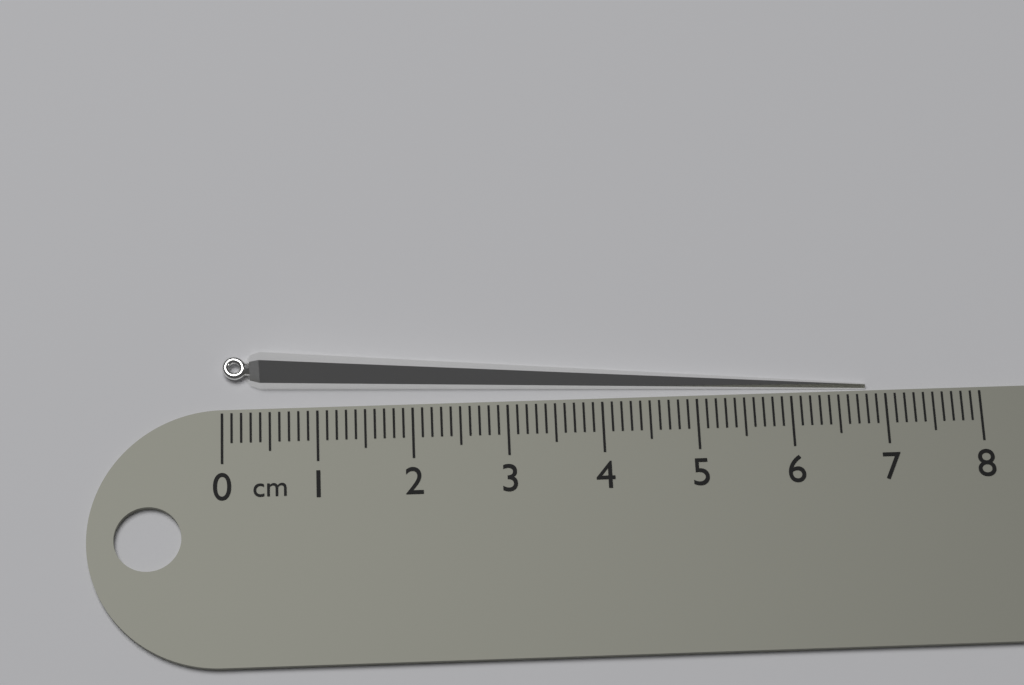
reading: 6.8 cm
